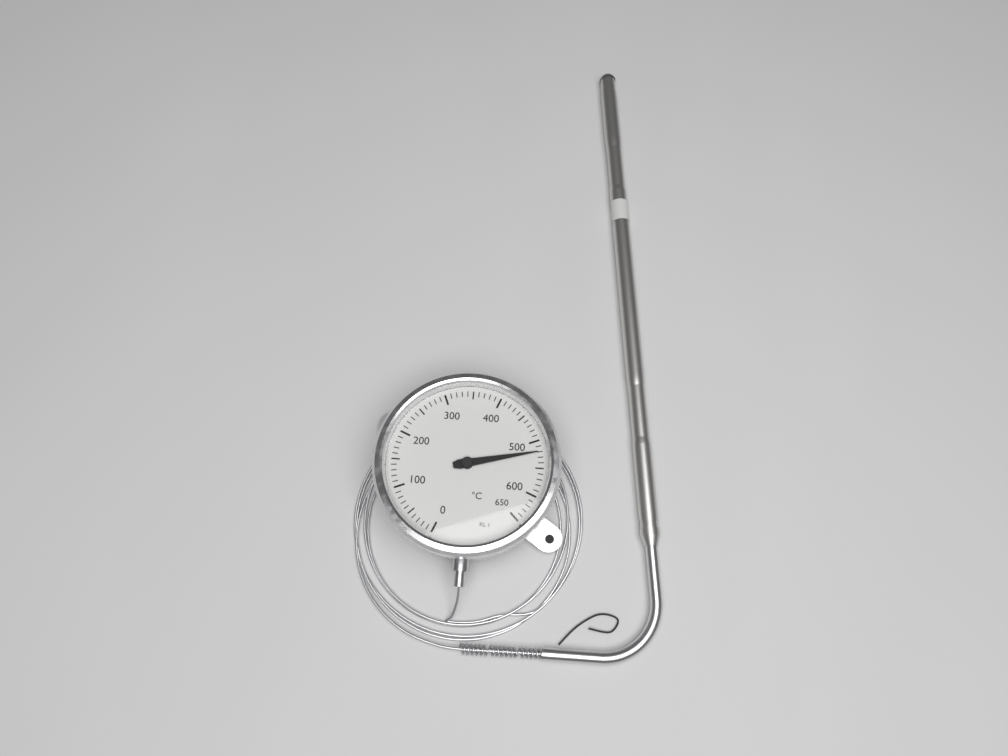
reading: 520 °C
